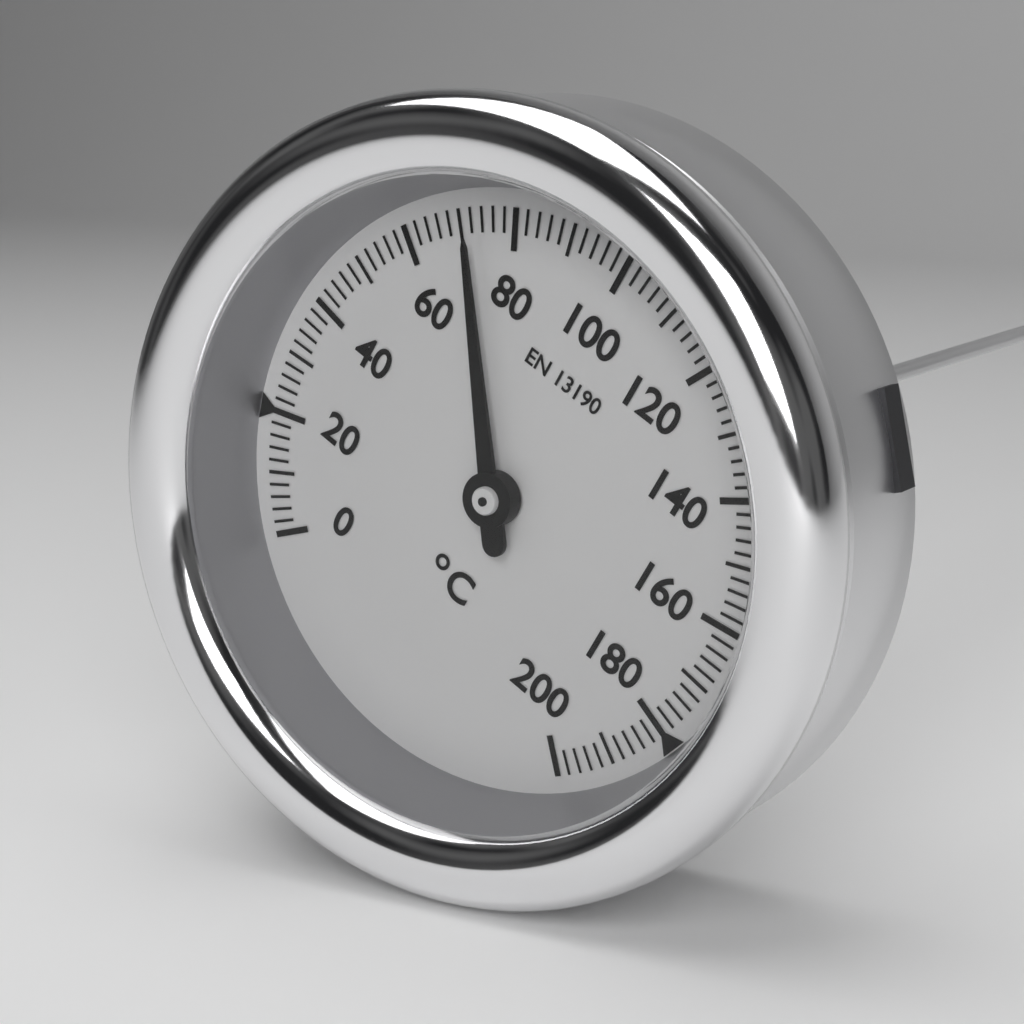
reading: 72 °C
